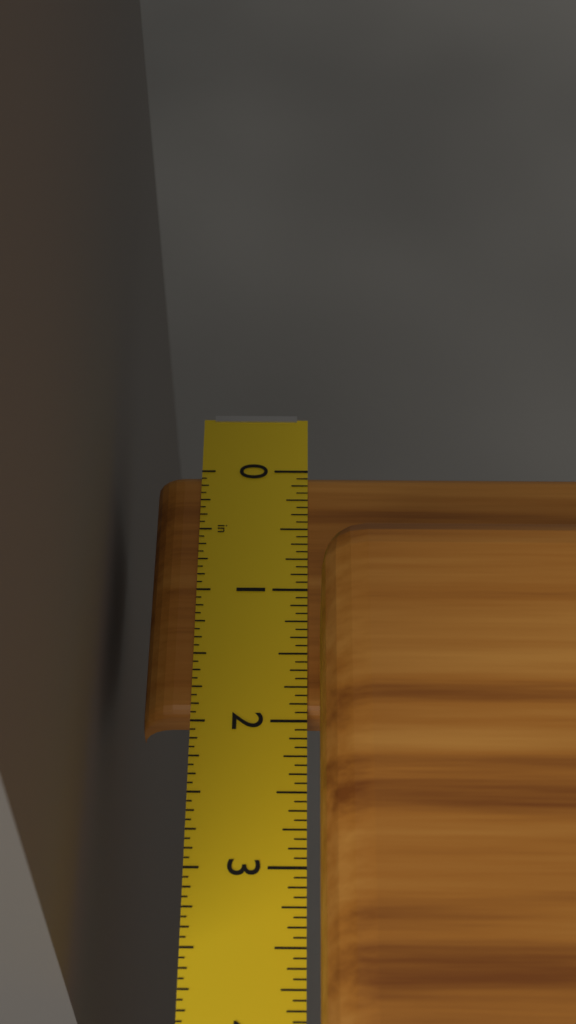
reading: 1.9375 in
